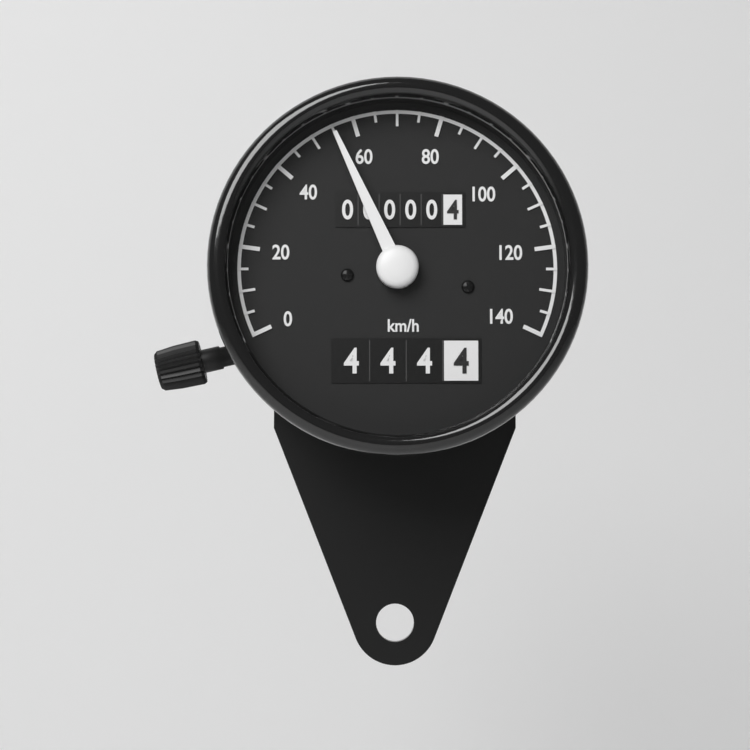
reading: 55 km/h
